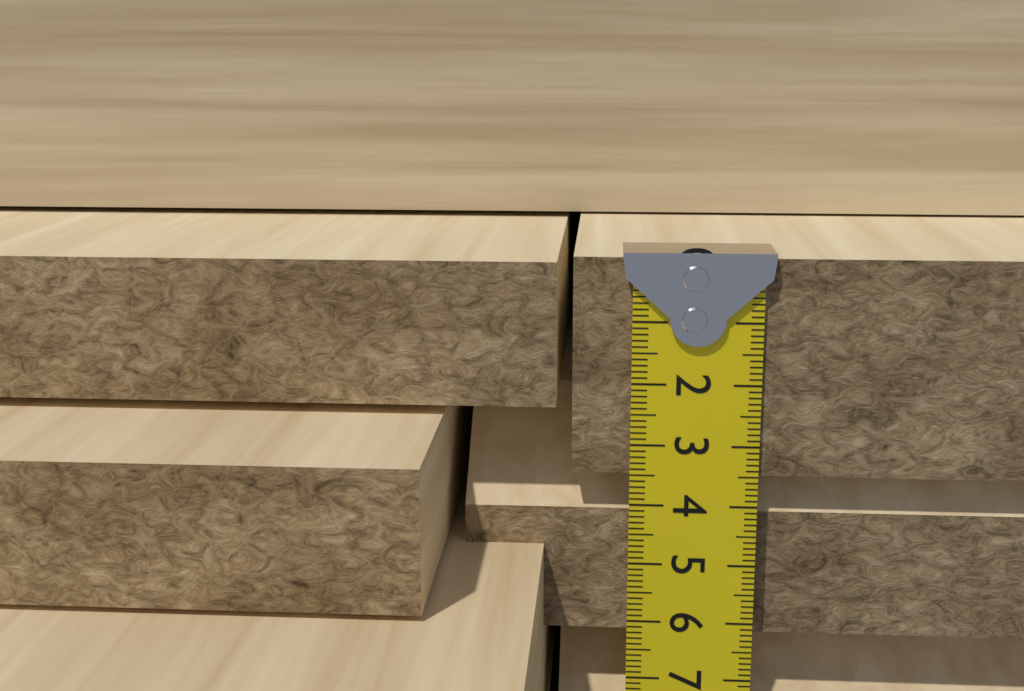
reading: 3.5 cm
